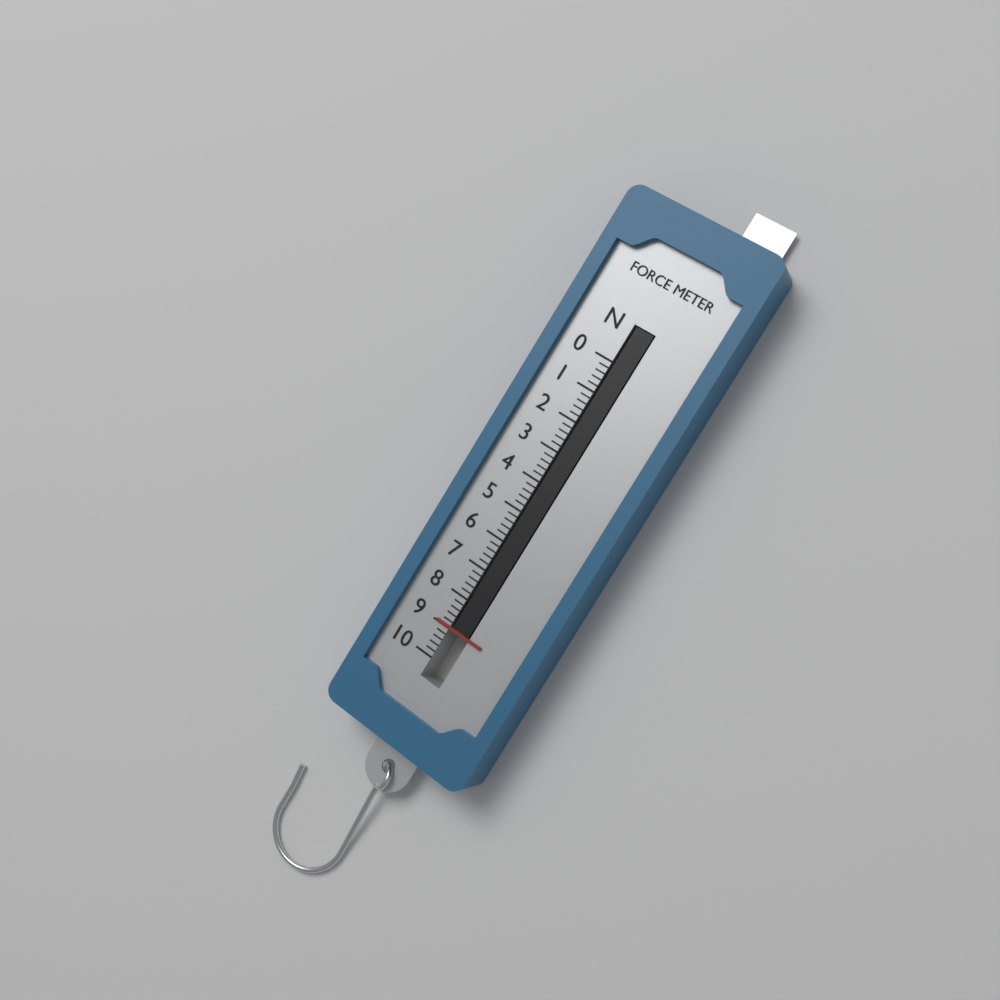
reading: 9.0 N
